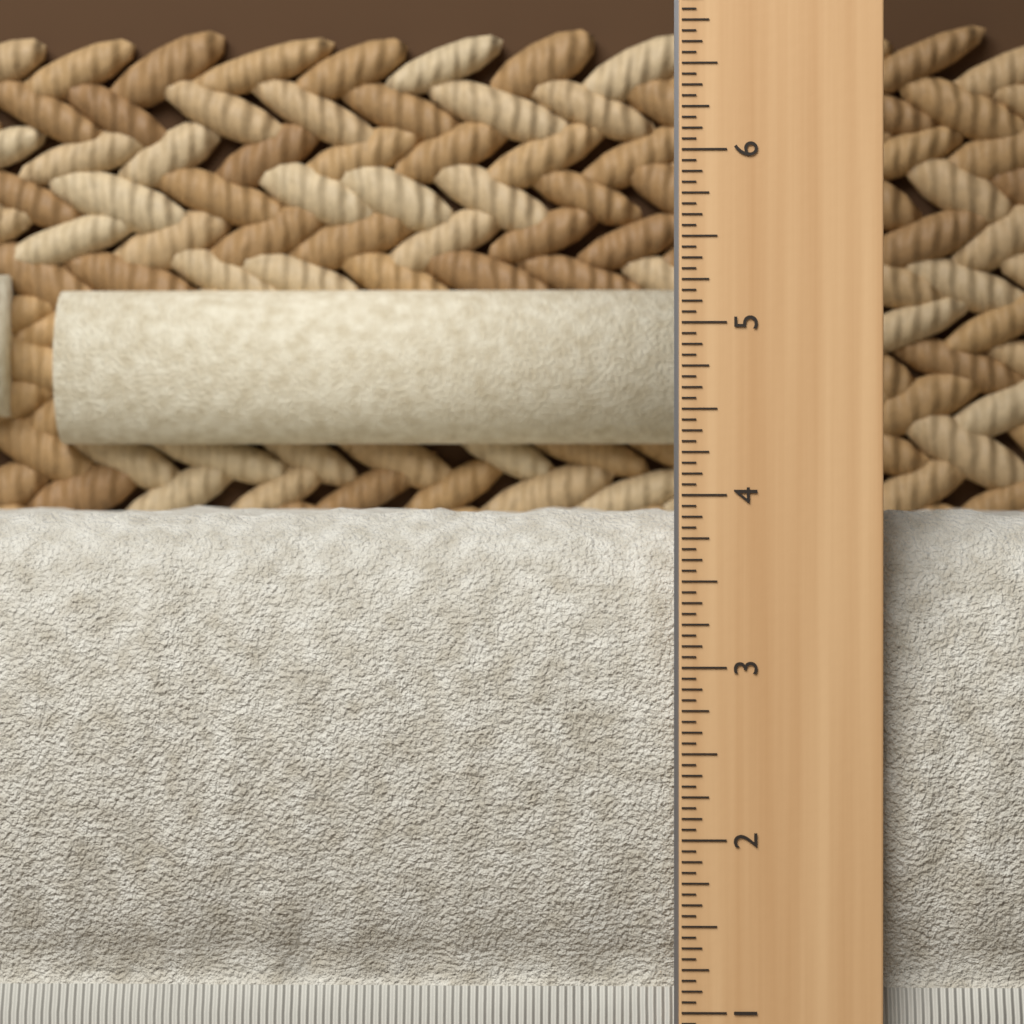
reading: 3.9375 in
